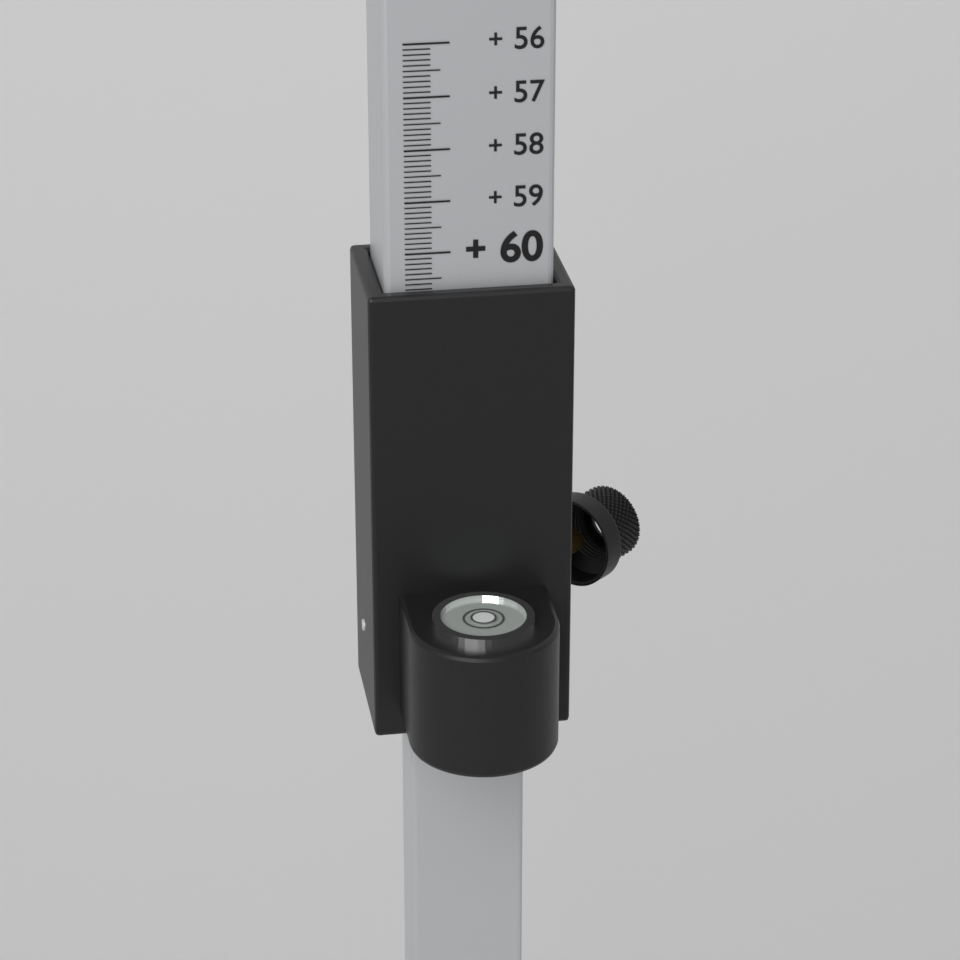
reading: 60.7 (no unit)
